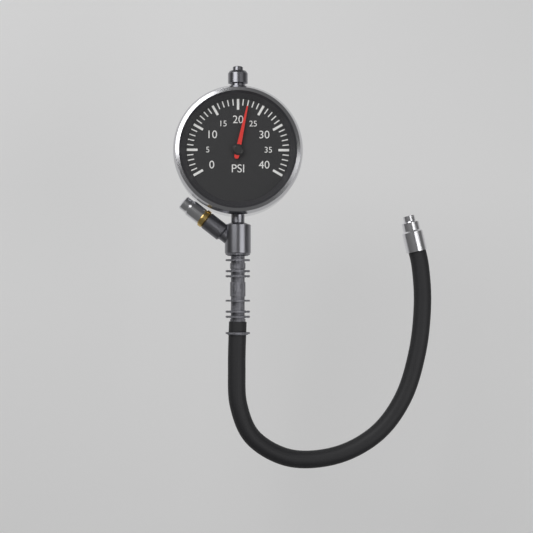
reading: 22 psi
